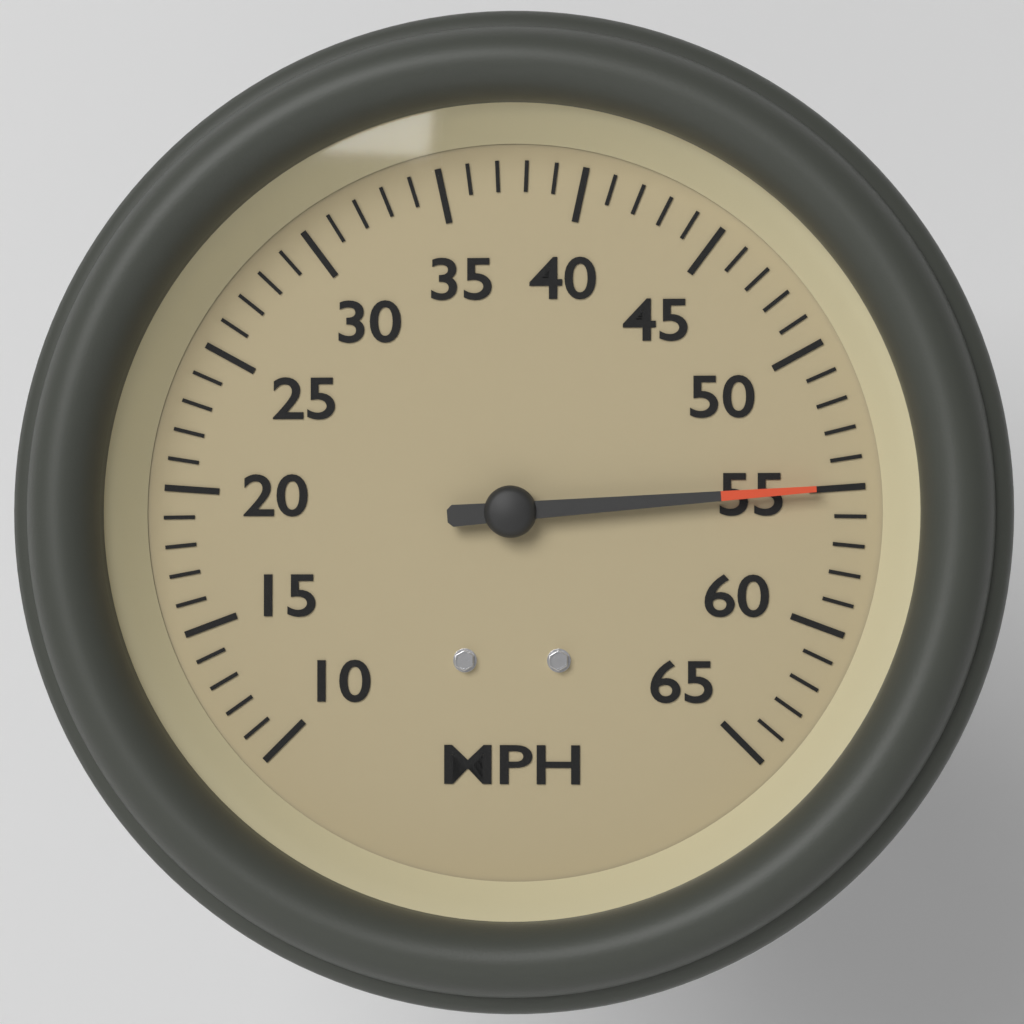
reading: 55 MPH
